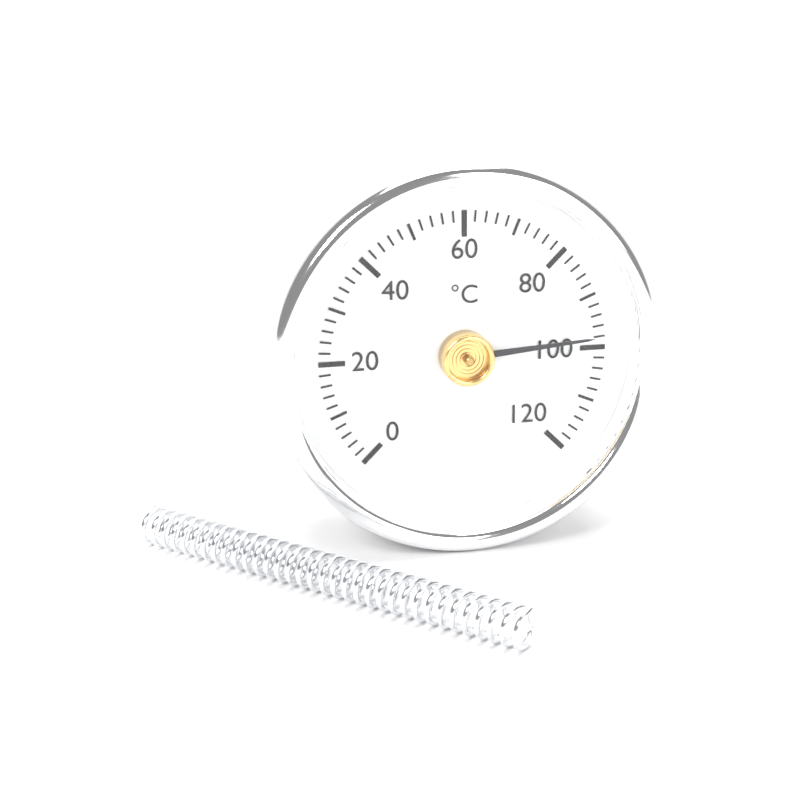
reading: 98 °C
